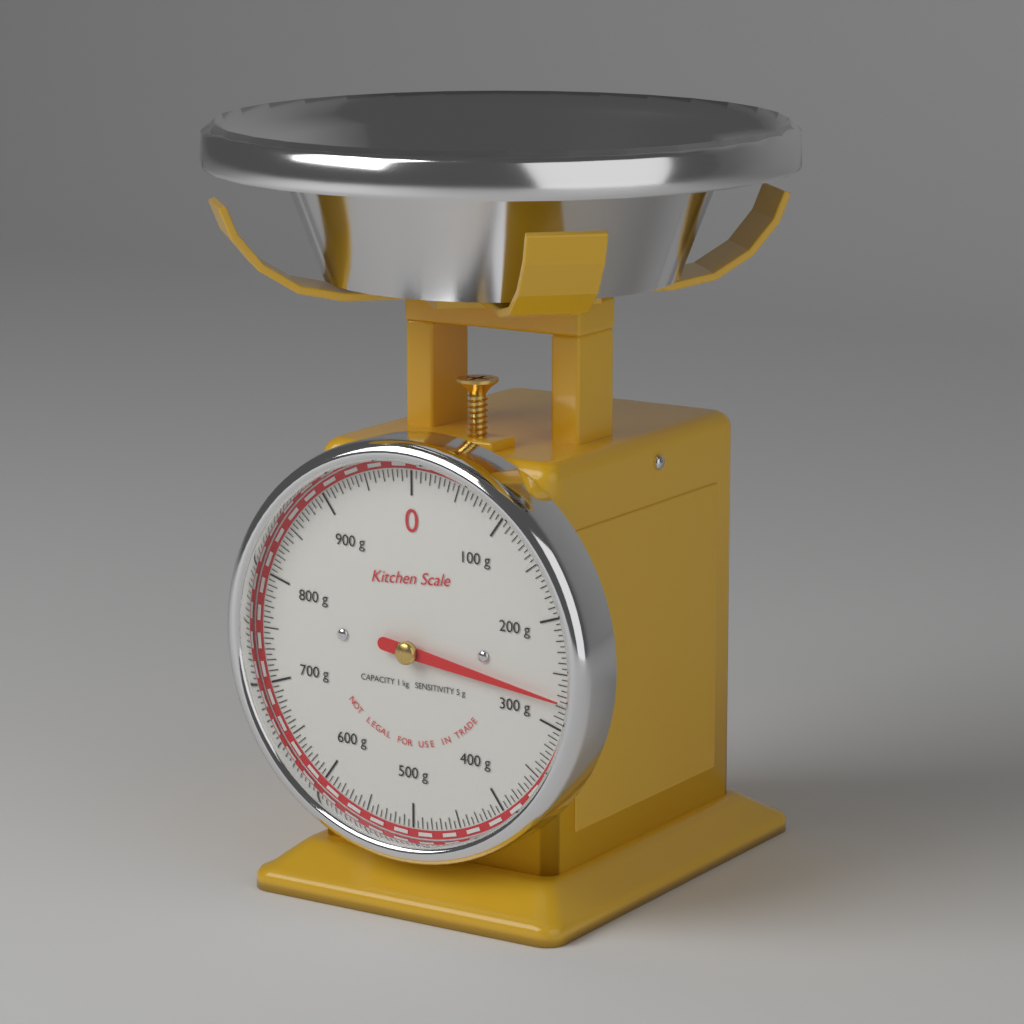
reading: 275 g
